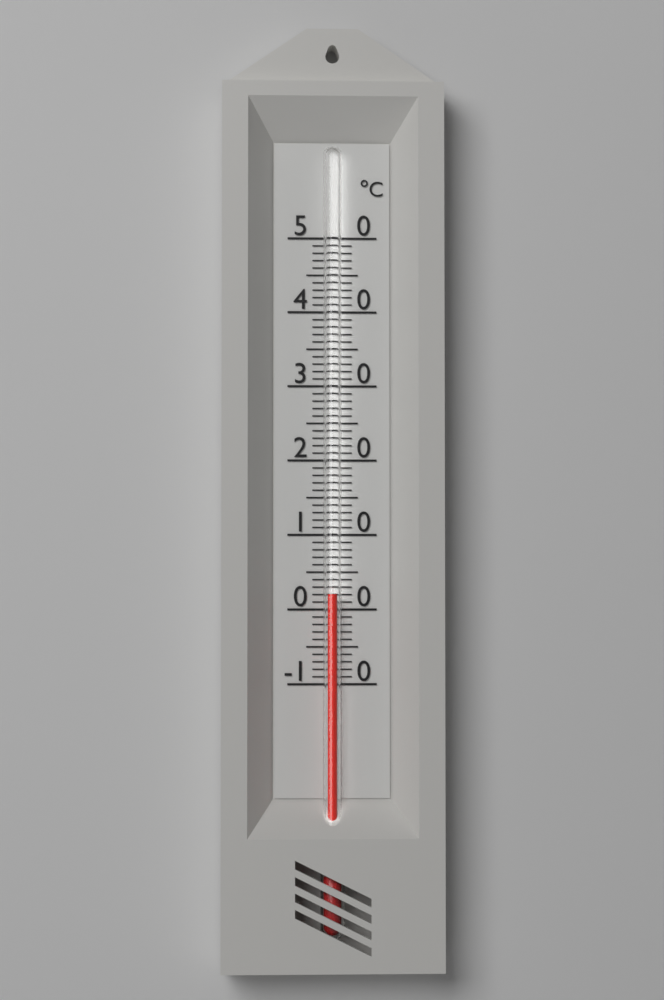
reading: 2 °C
